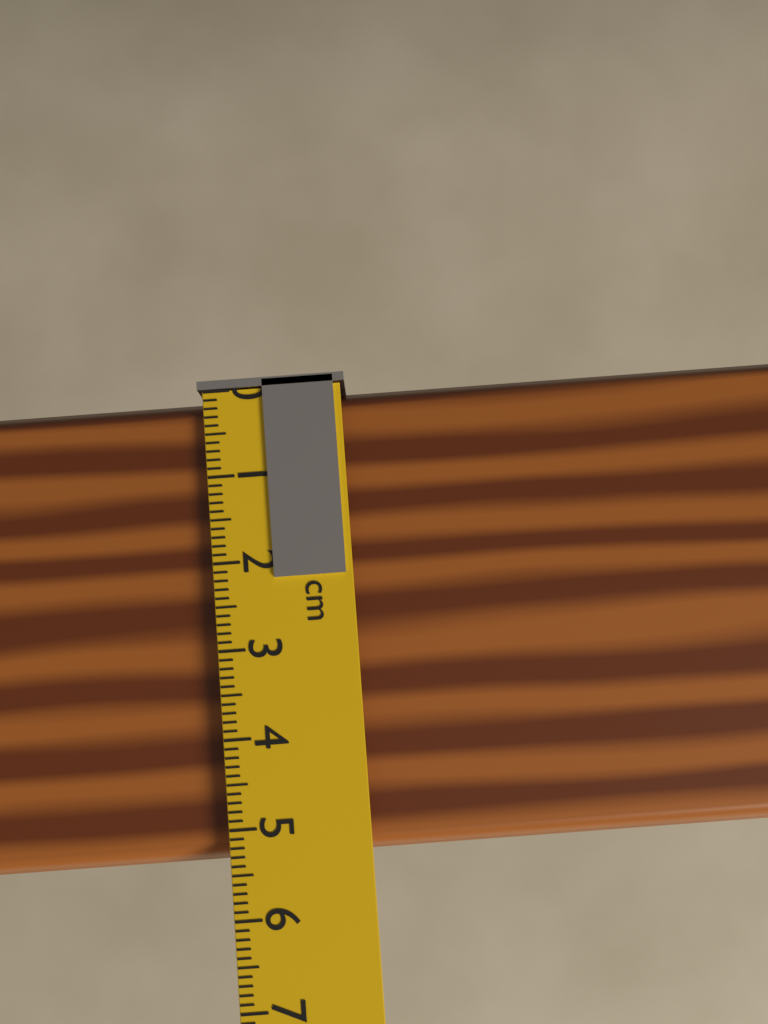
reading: 5.4 cm
